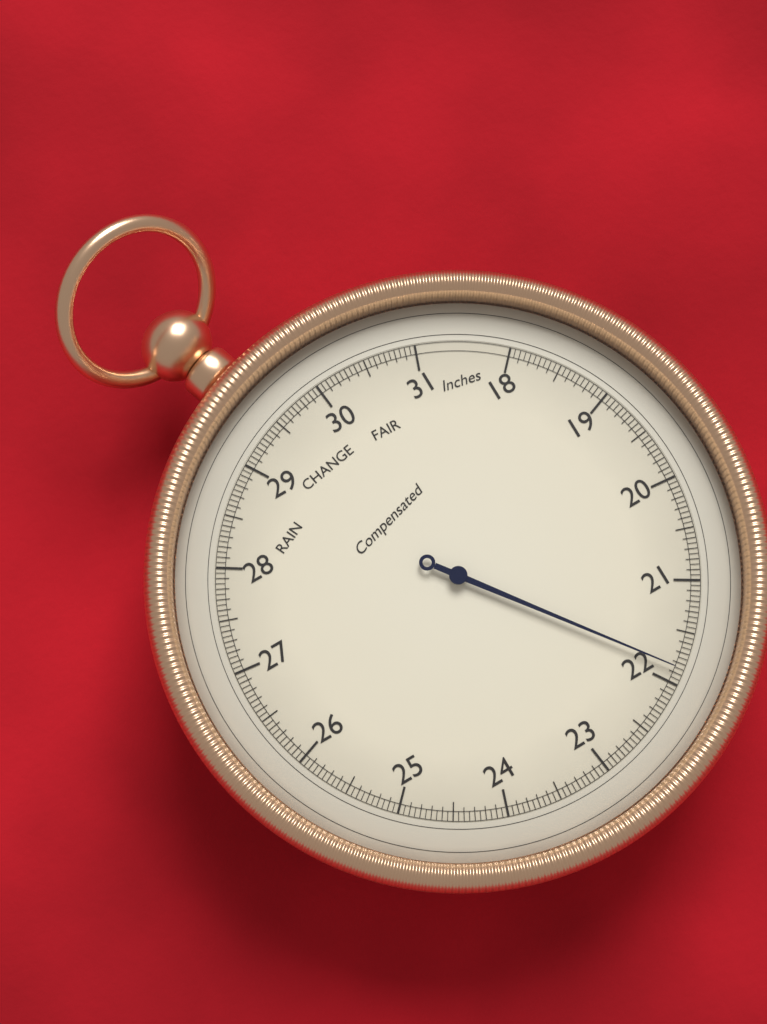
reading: 21.85 inHg
